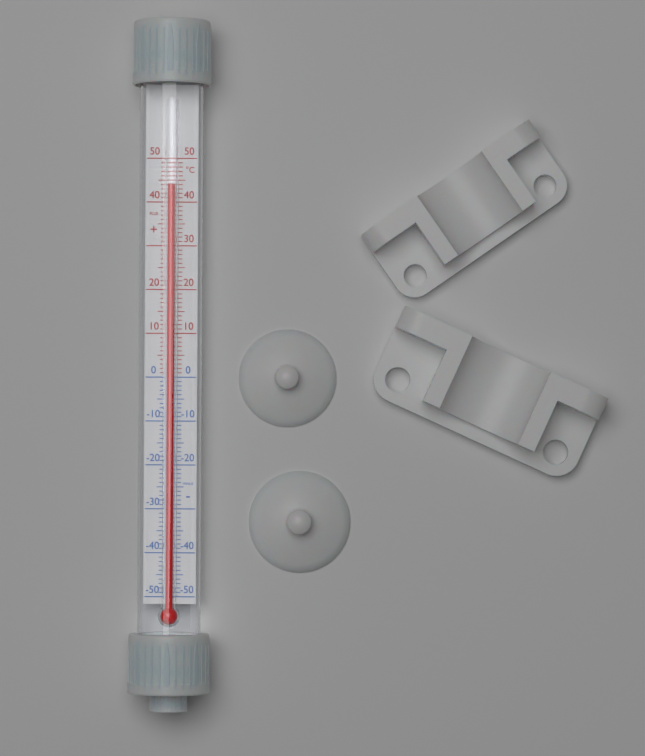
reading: 44 °C
